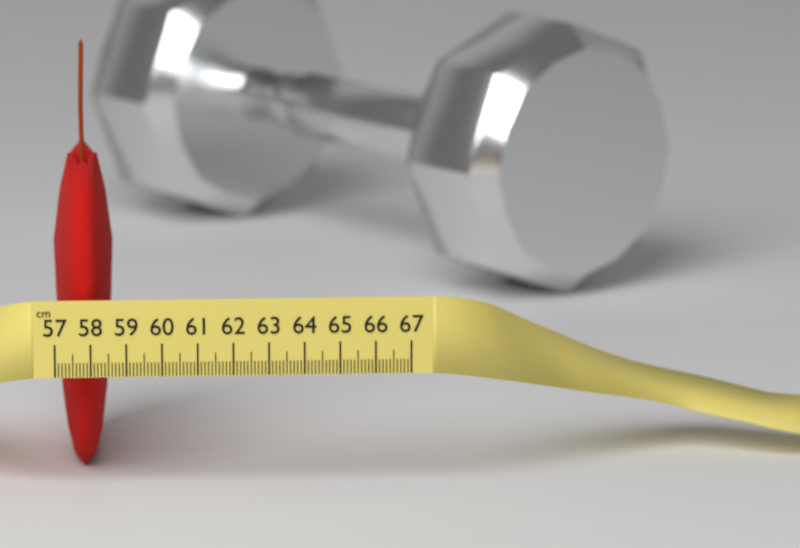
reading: 58.7 cm
